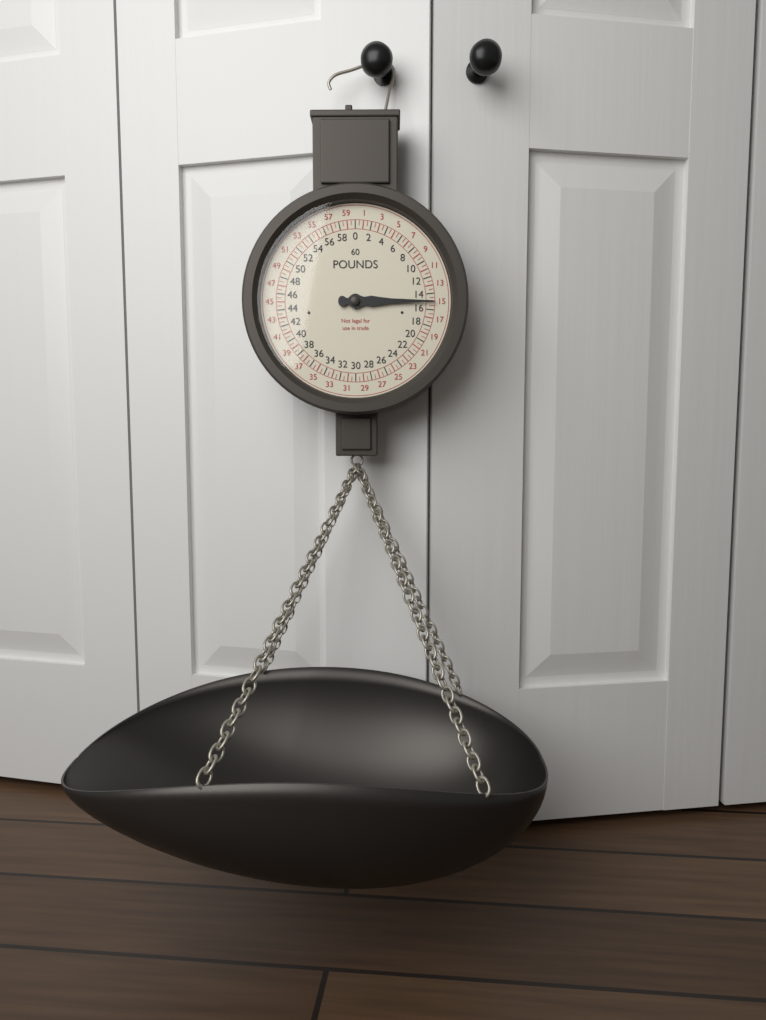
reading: 15.0 lb
